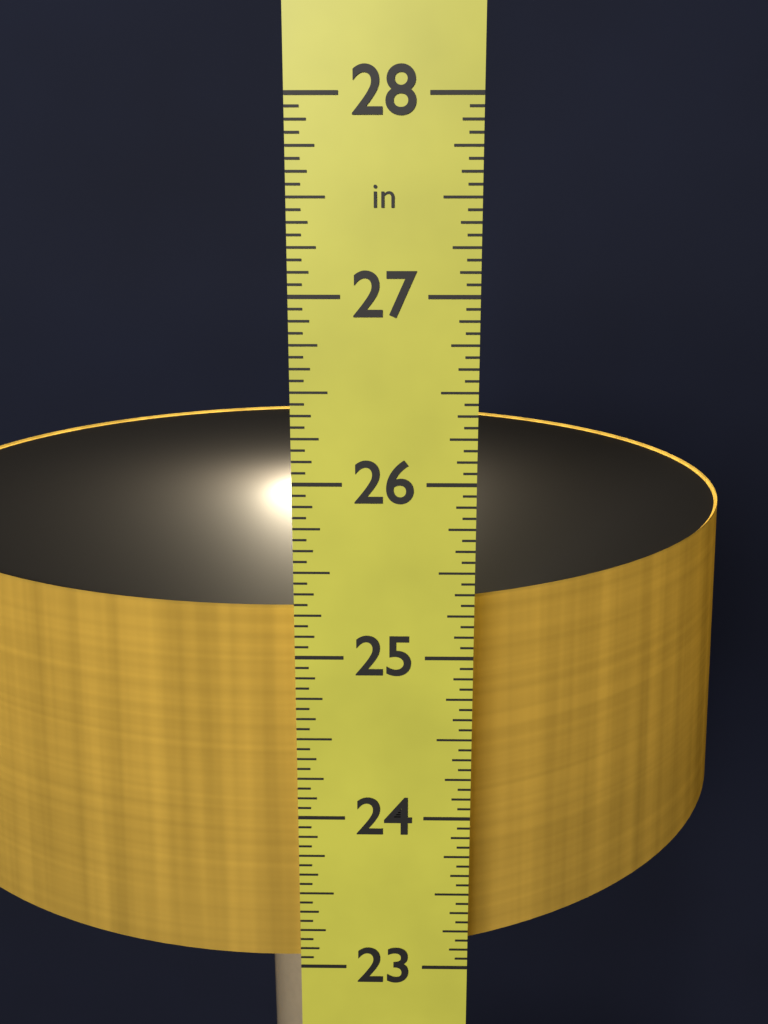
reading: 25.2500 in
